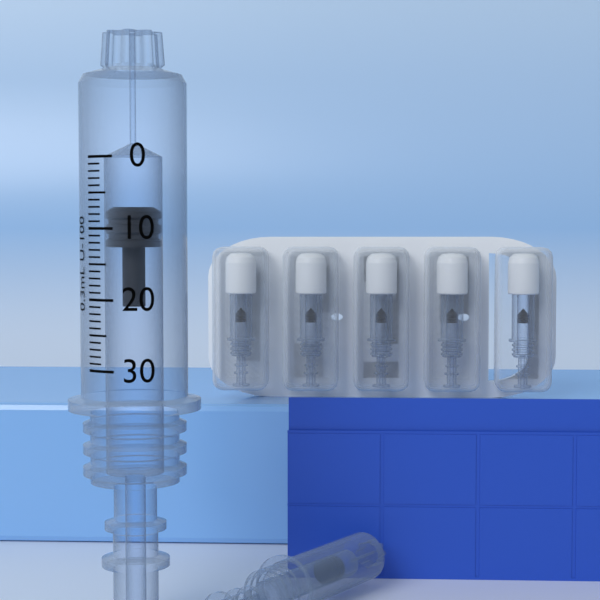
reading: 7 units
